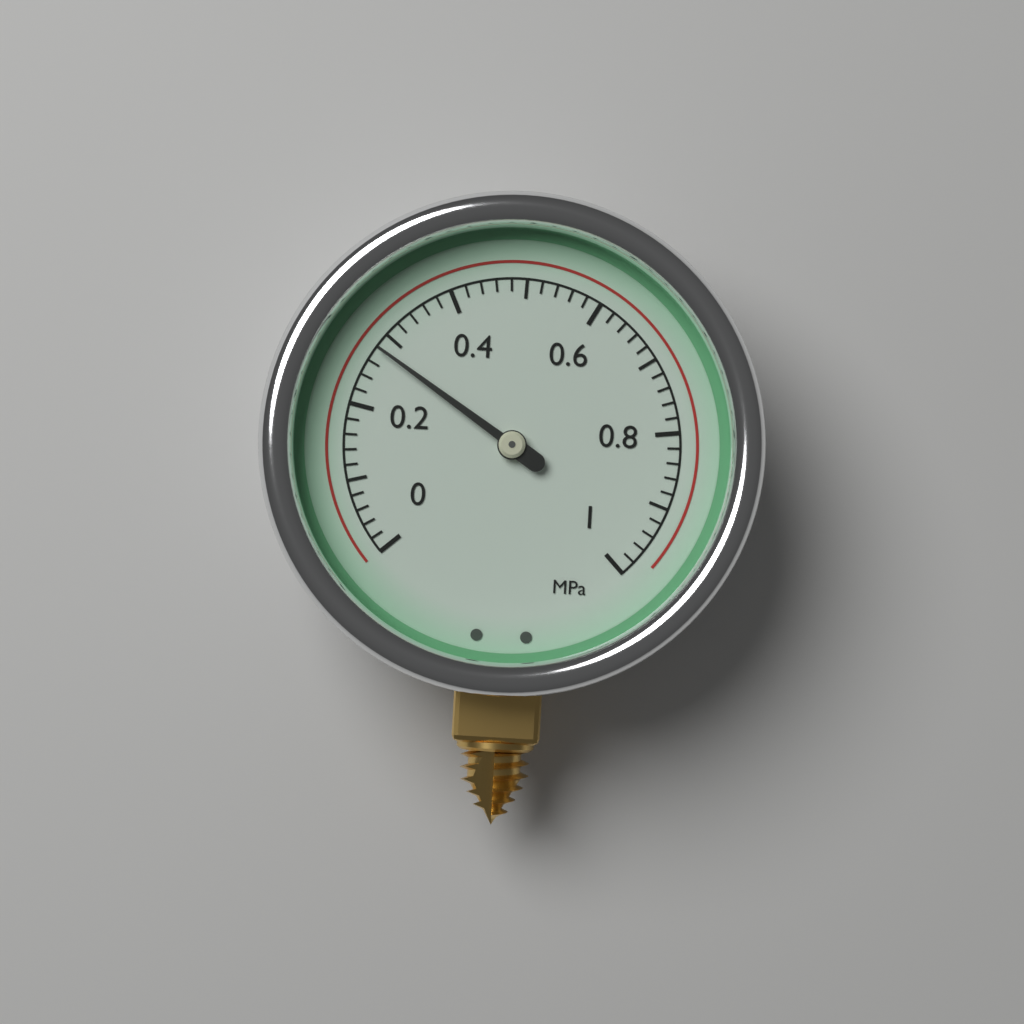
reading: 0.28 MPa
